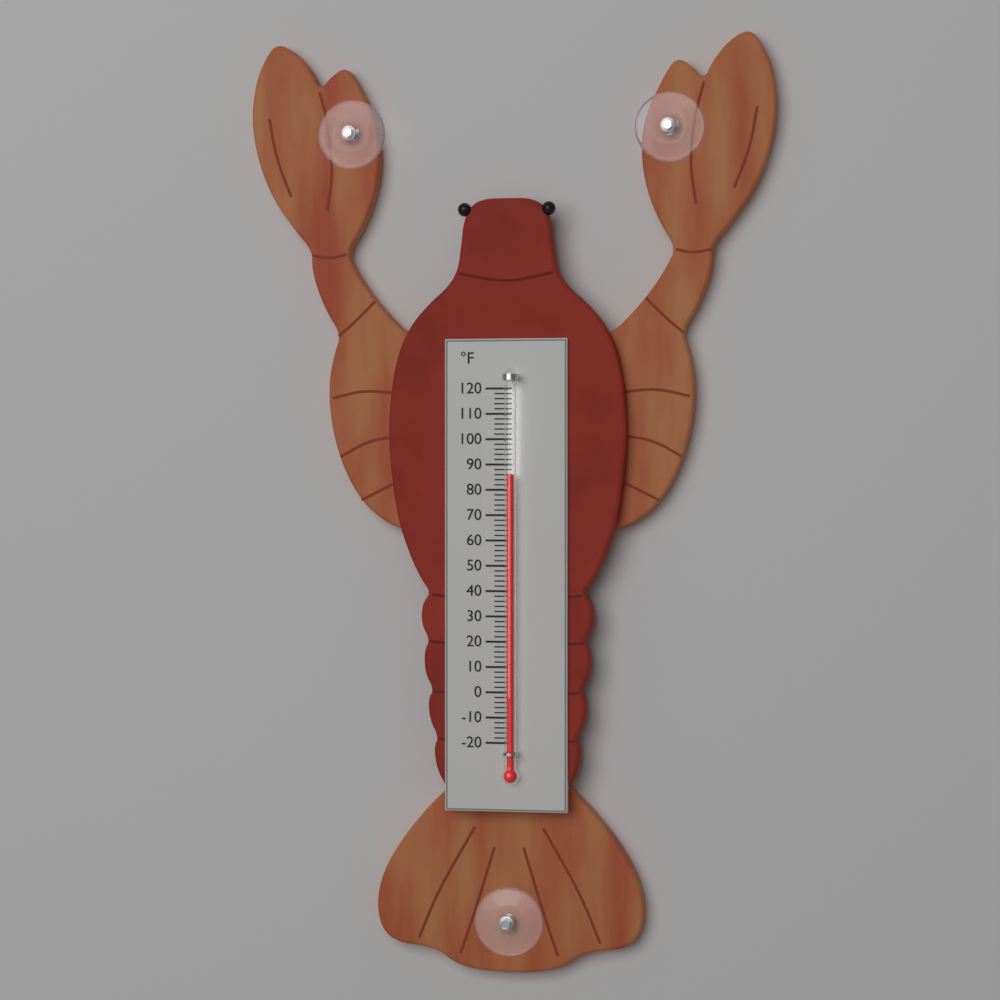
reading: 86 °F
